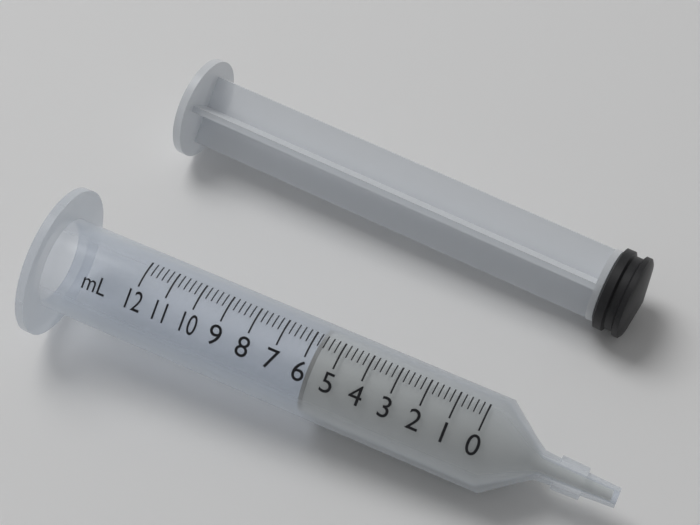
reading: 5.8 ml
